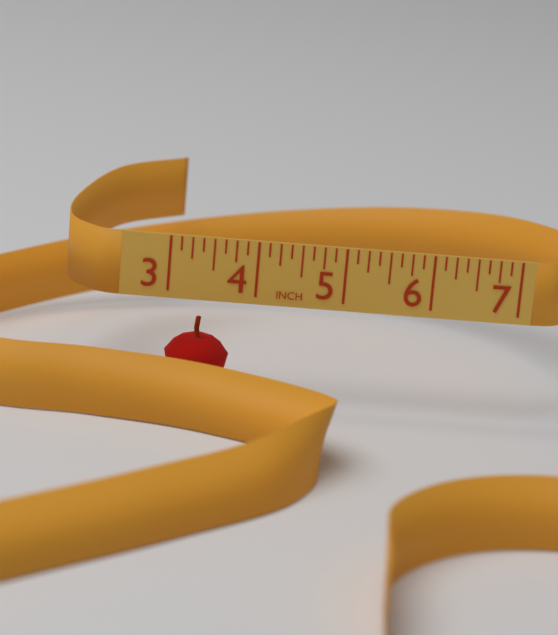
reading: 3.750 in
